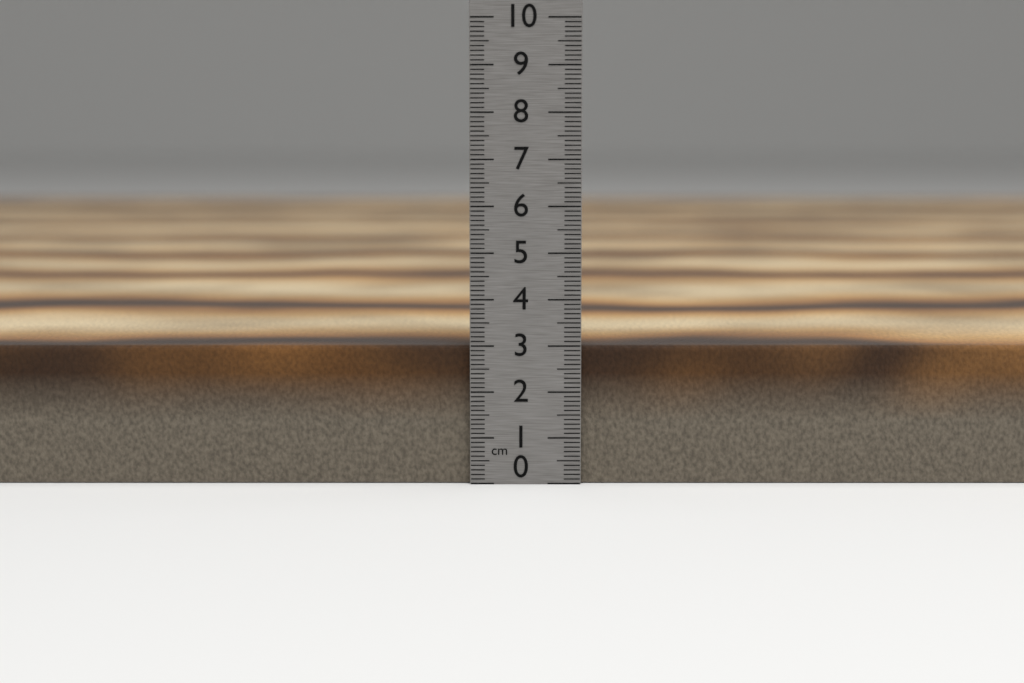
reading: 3.0 cm
